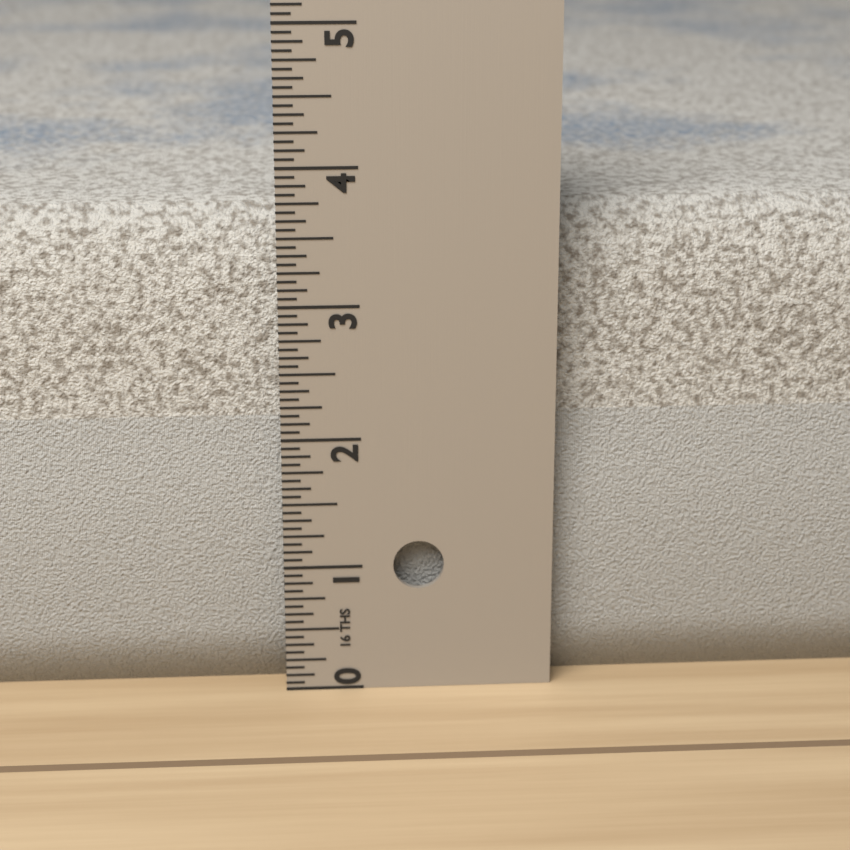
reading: 3.6250 in
